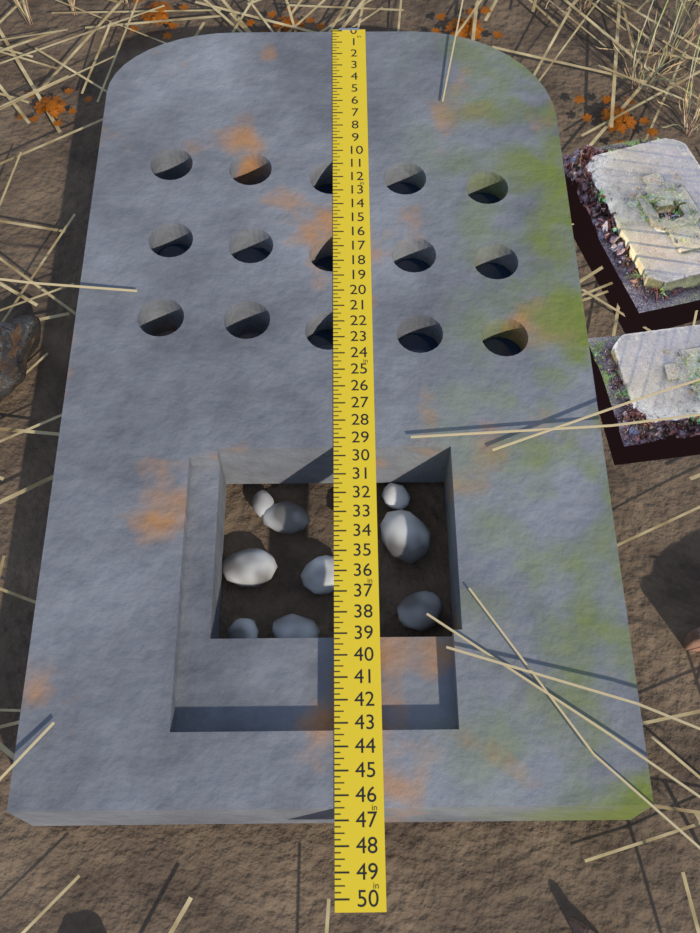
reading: 46.50 in
